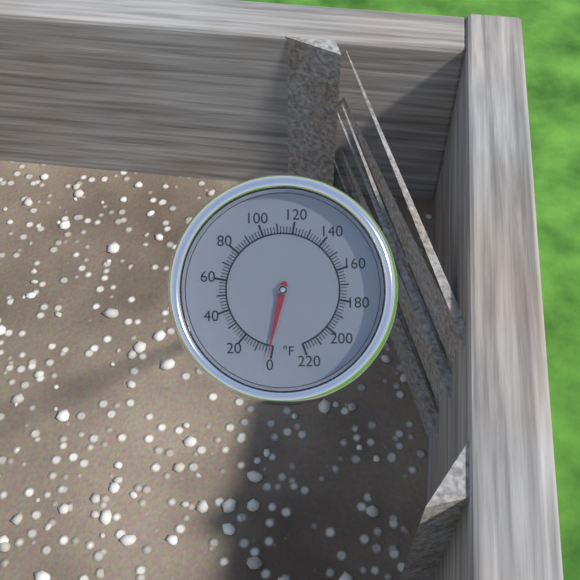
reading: 2 °F
